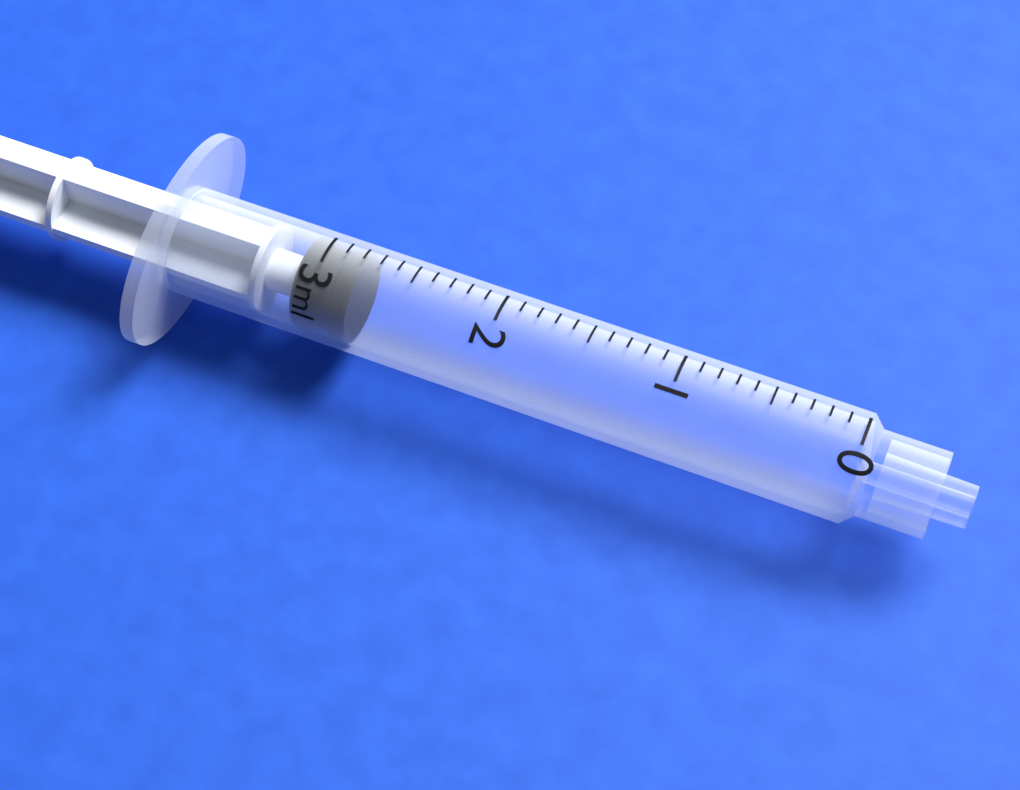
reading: 2.8 ml
